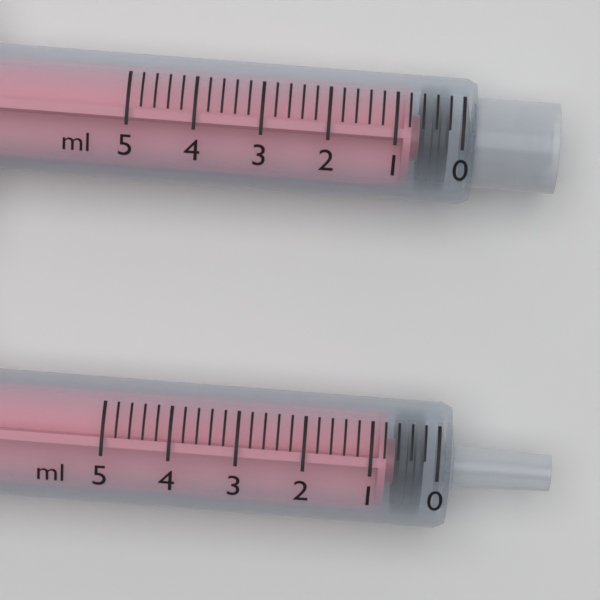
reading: 0.2 ml
